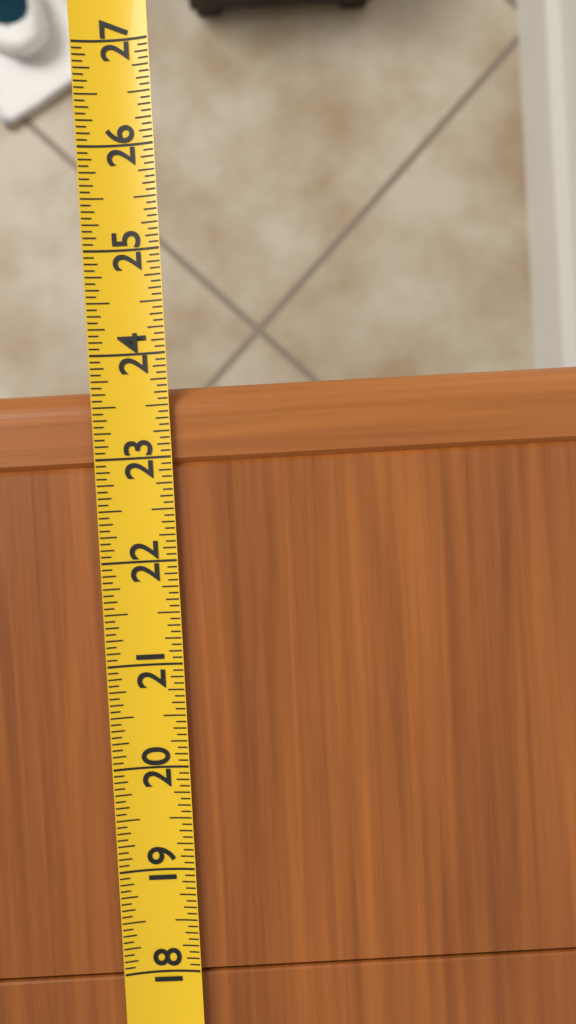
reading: 23.6875 (no unit)
